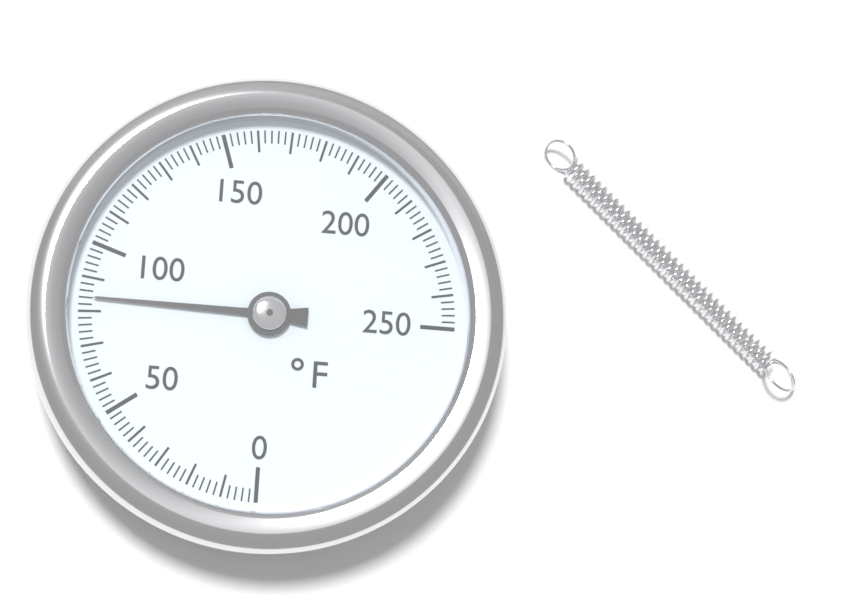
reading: 84 °F
